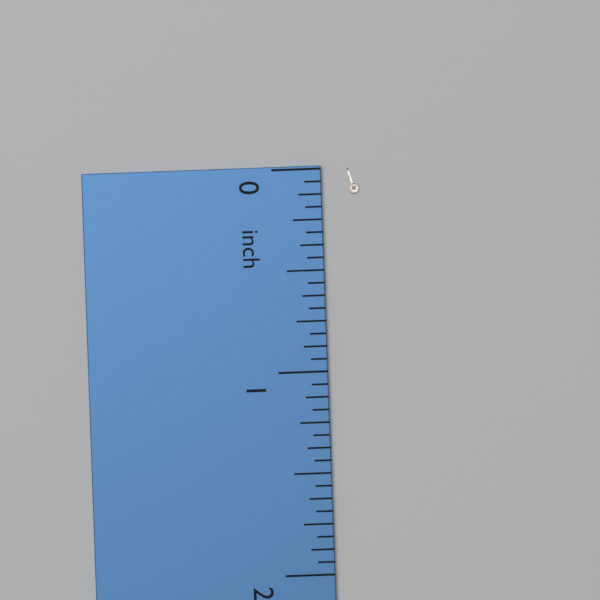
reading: 0.1250 inch
